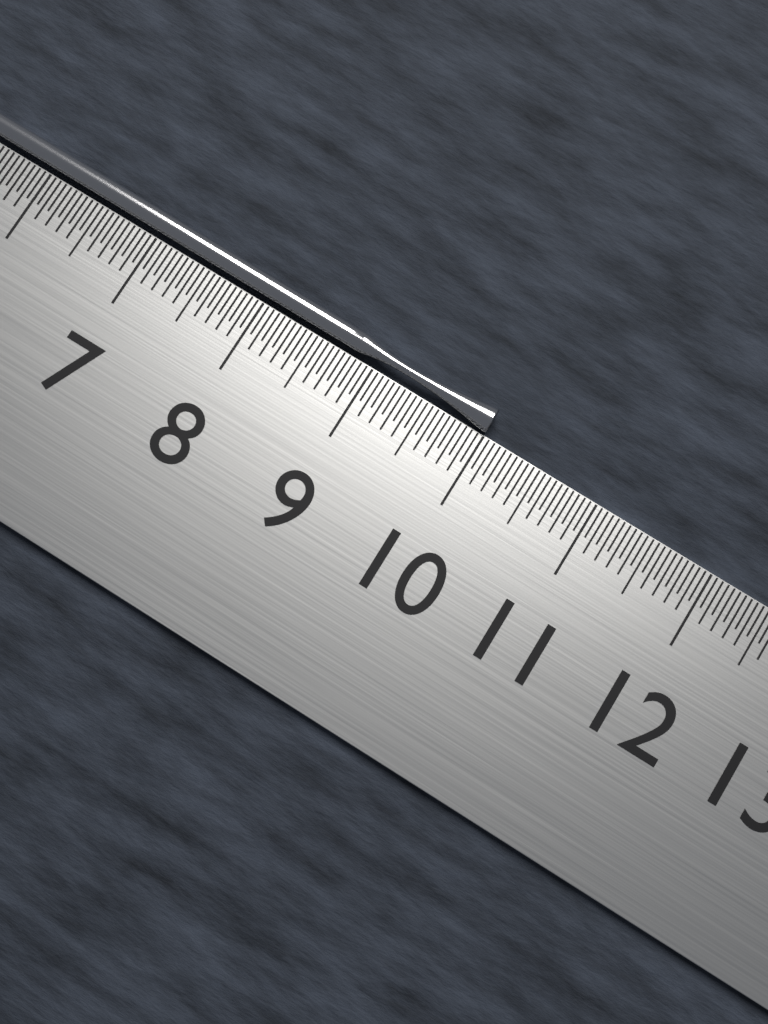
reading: 10.00 cm
